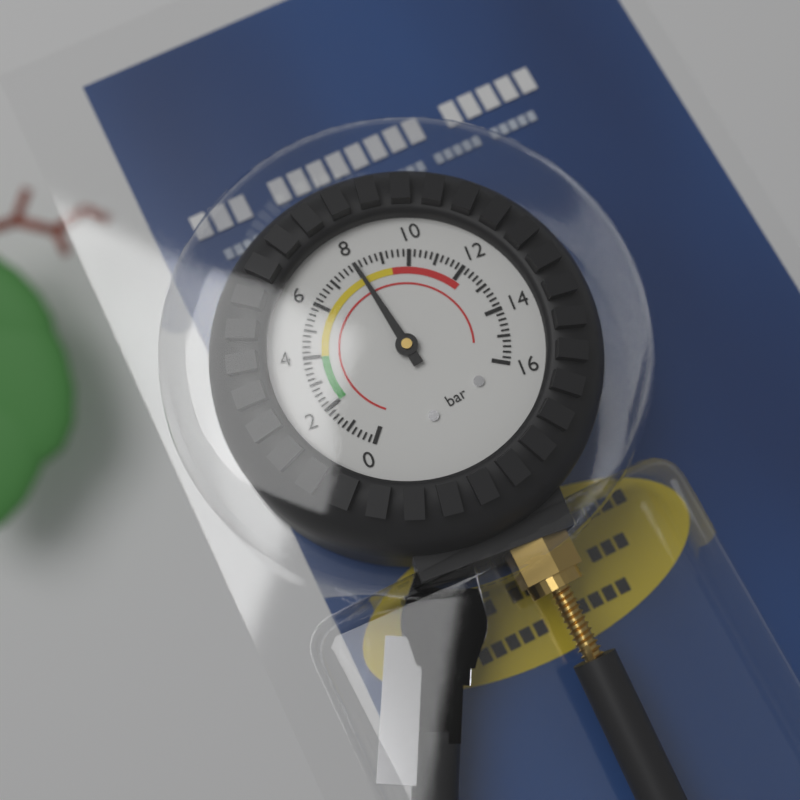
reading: 8.0 bar
